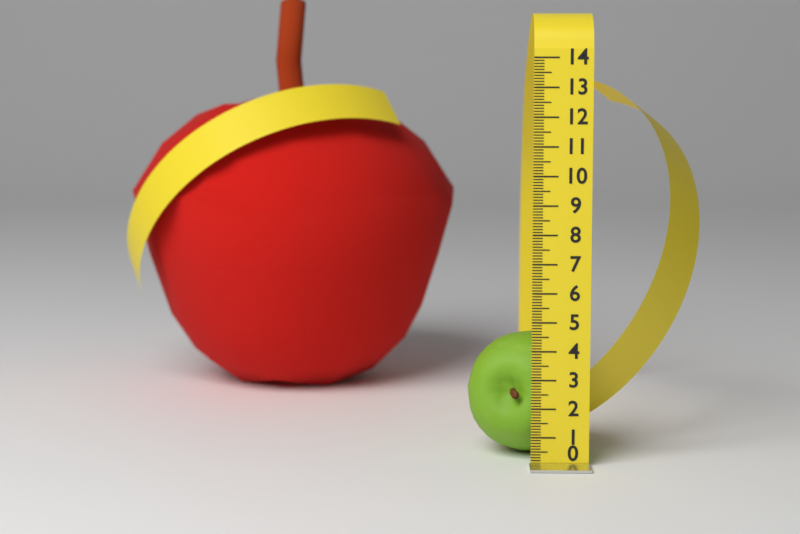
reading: 4.3 (no unit)
